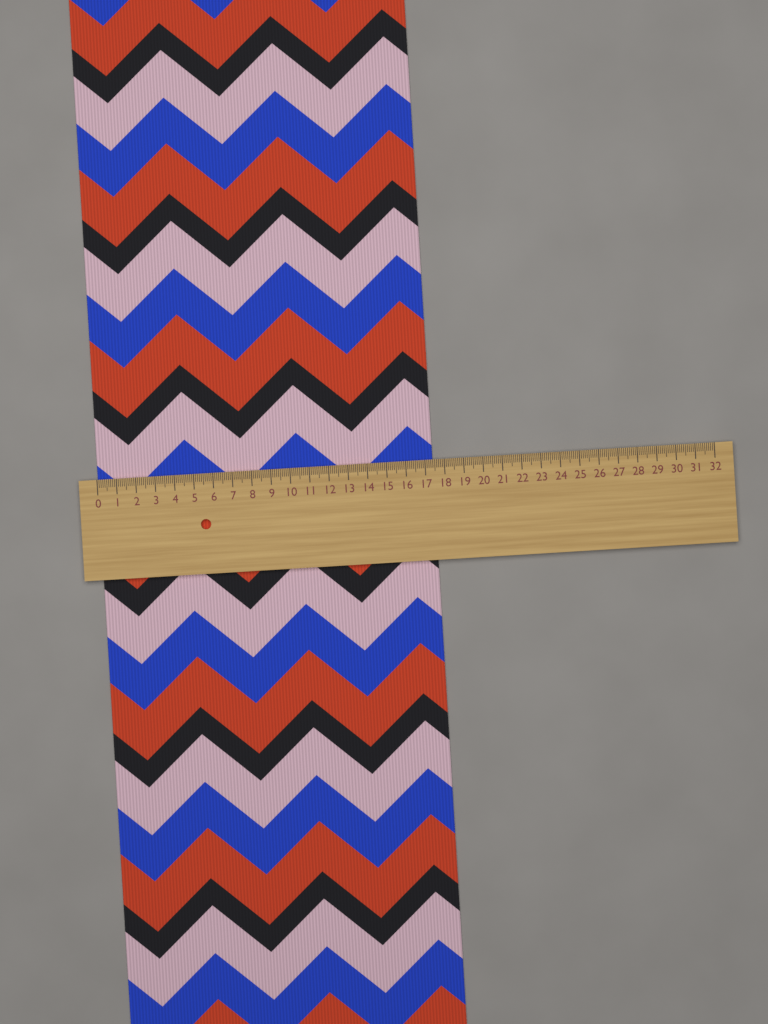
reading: 17.4 (no unit)
